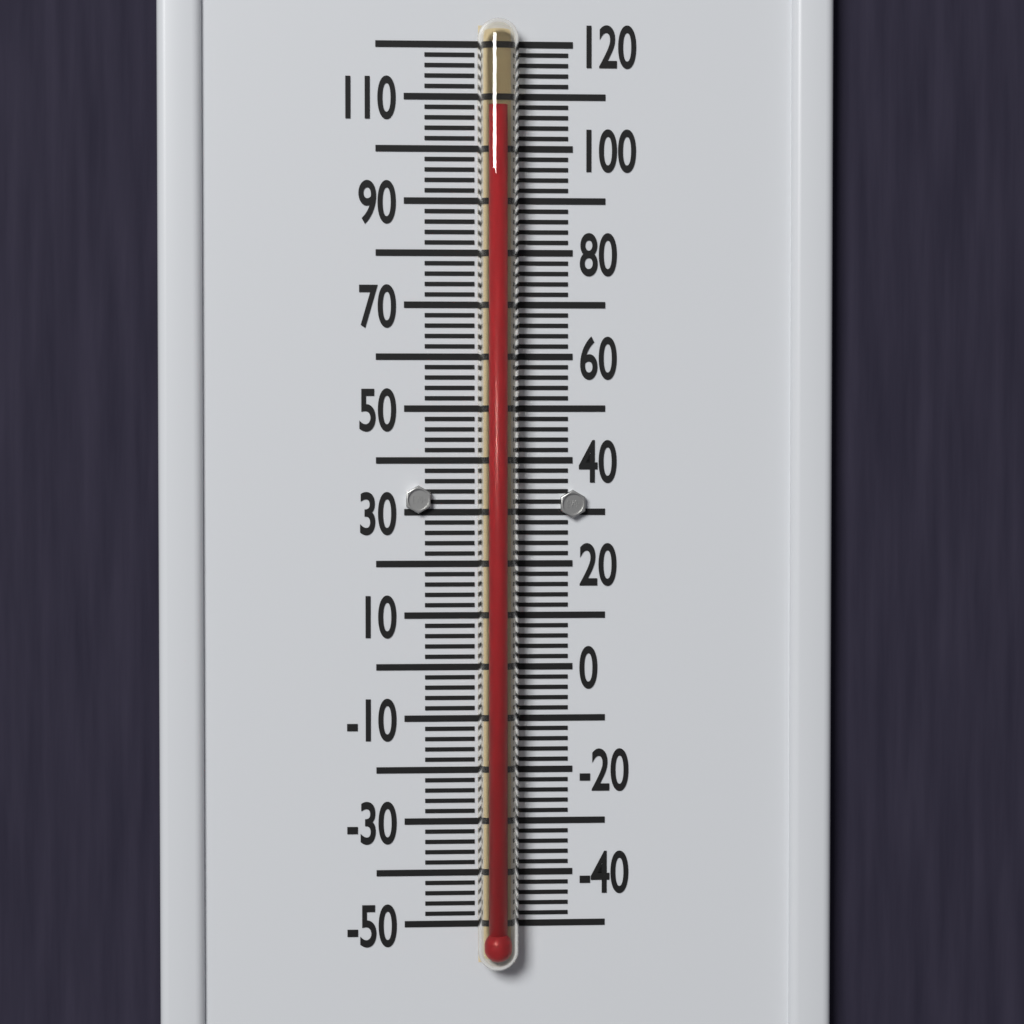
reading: 108 °F
